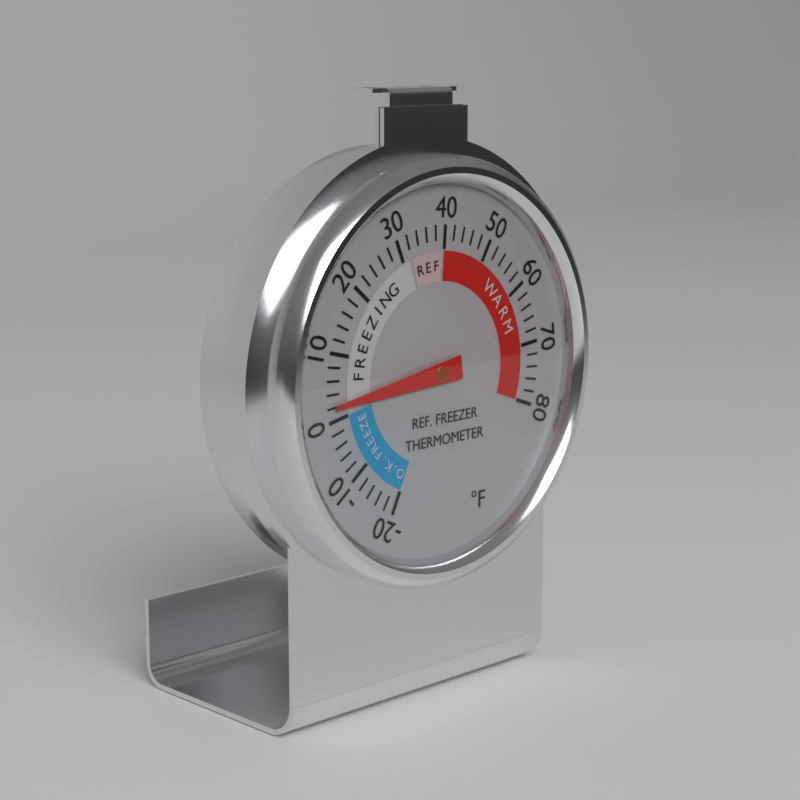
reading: 2 °F
